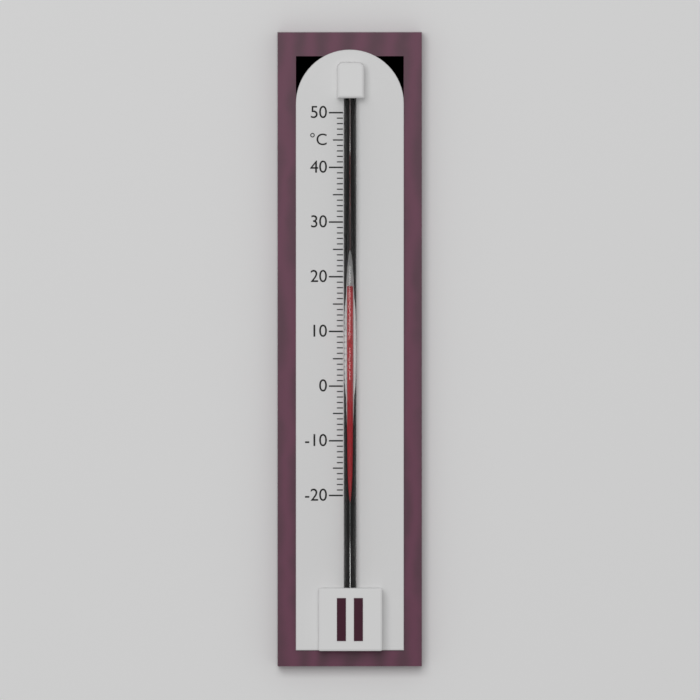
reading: 18 °C
